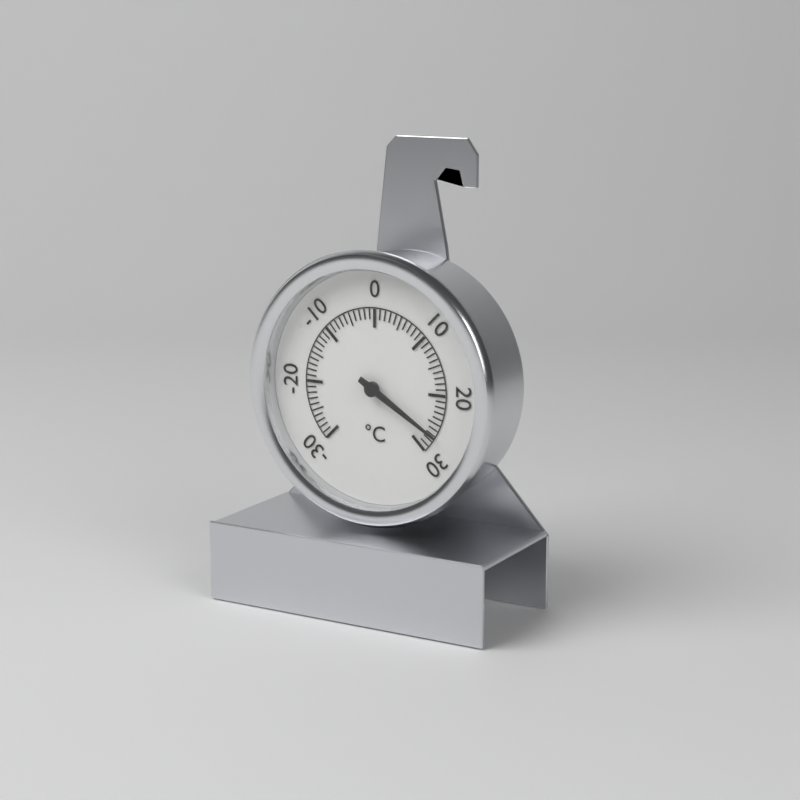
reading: 27 °C
